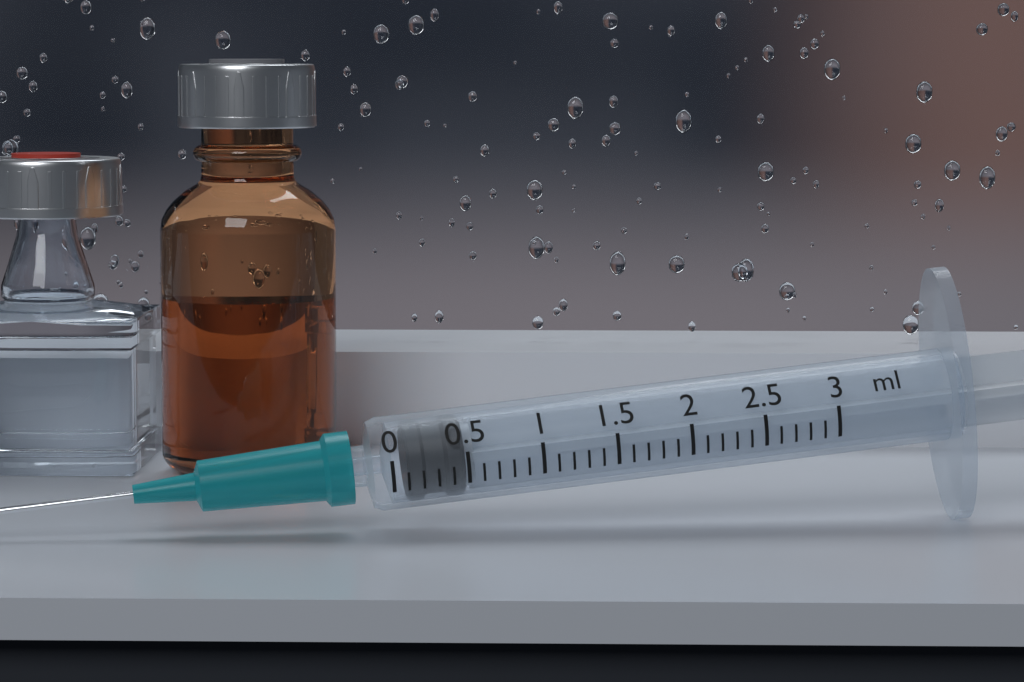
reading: 0.1 ml
